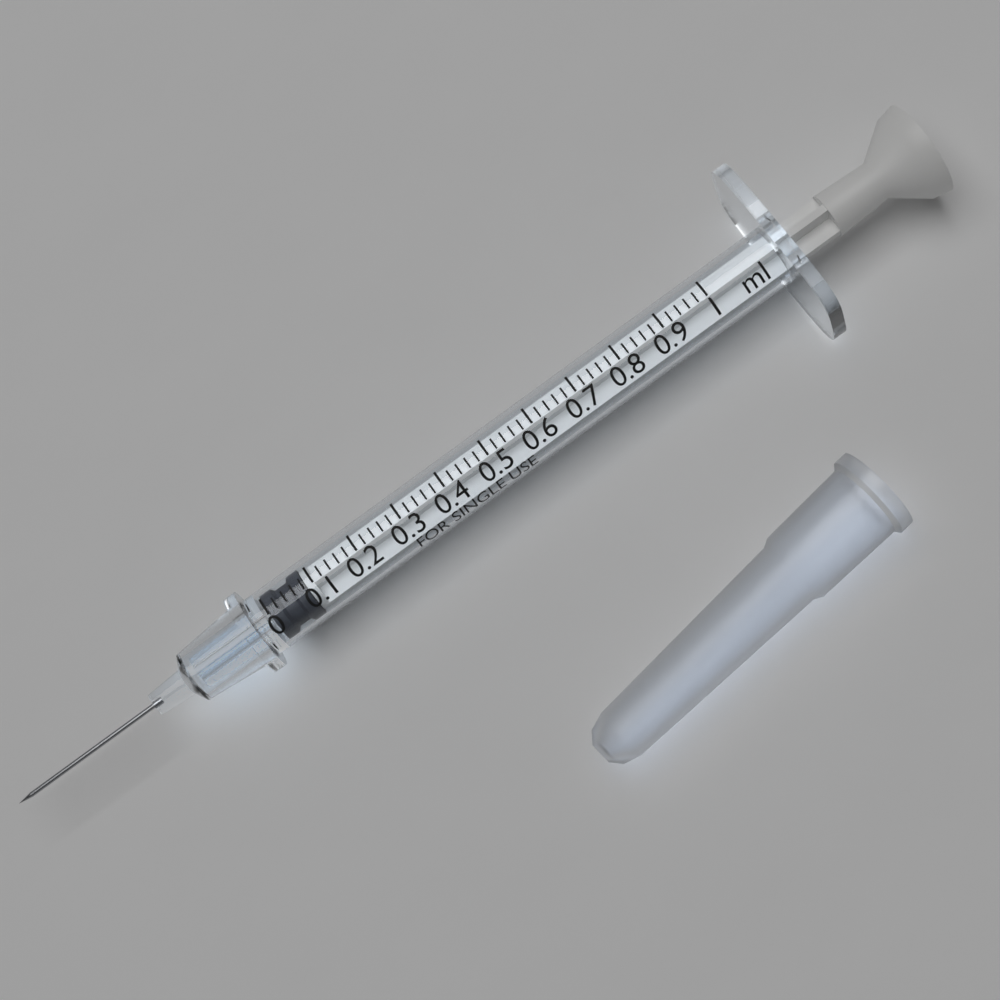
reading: 0.00 ml
